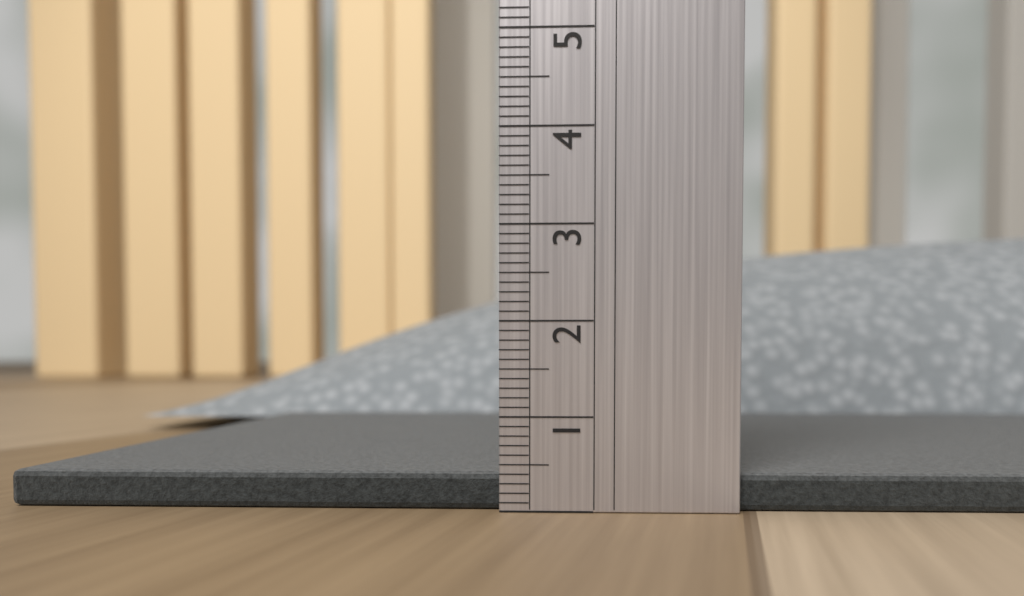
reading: 0.4 (no unit)
